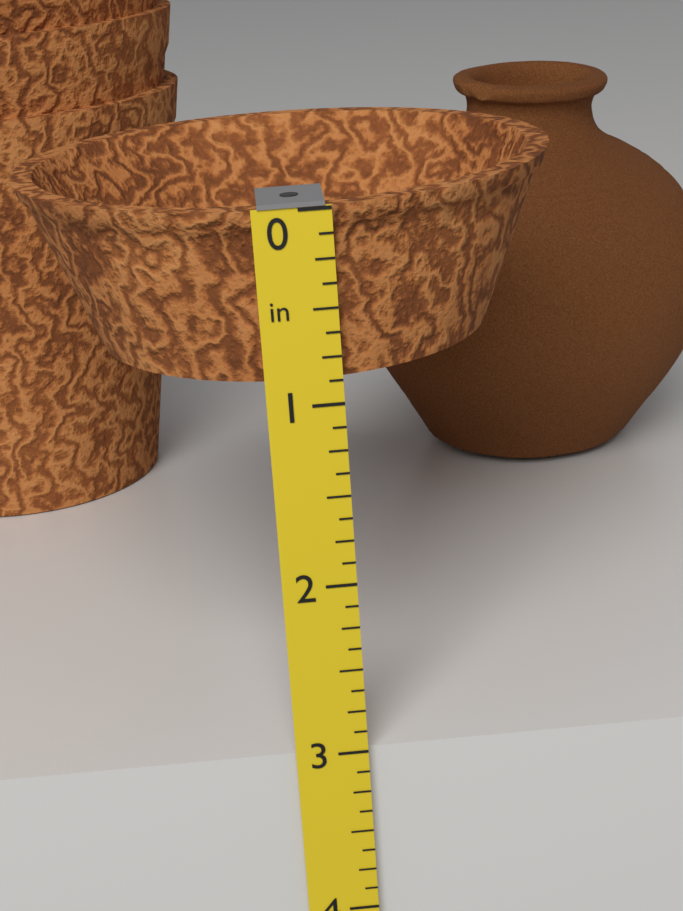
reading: 0.875 in
